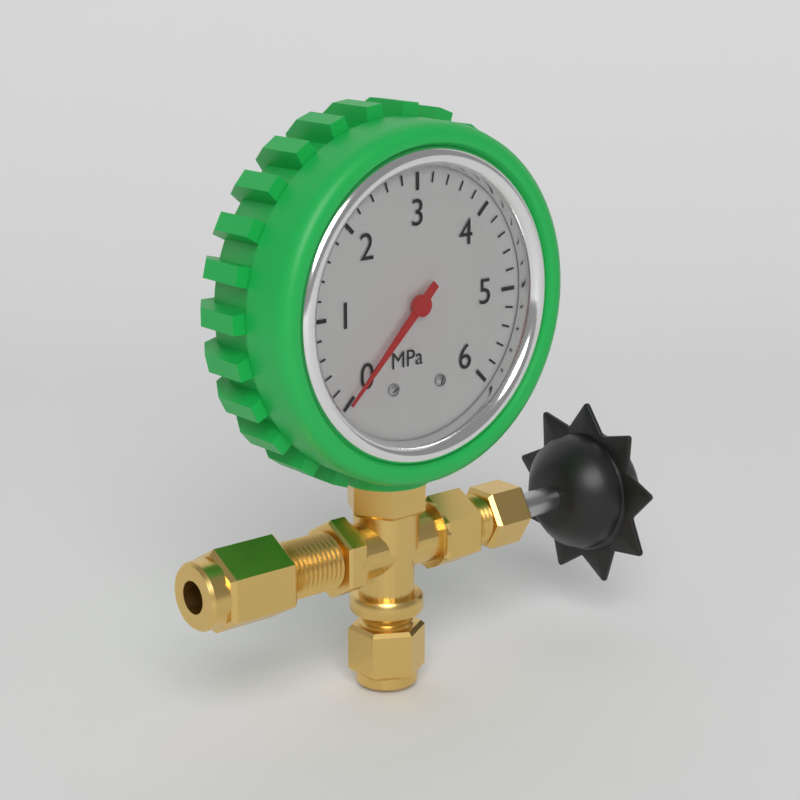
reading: 0.0 MPa
